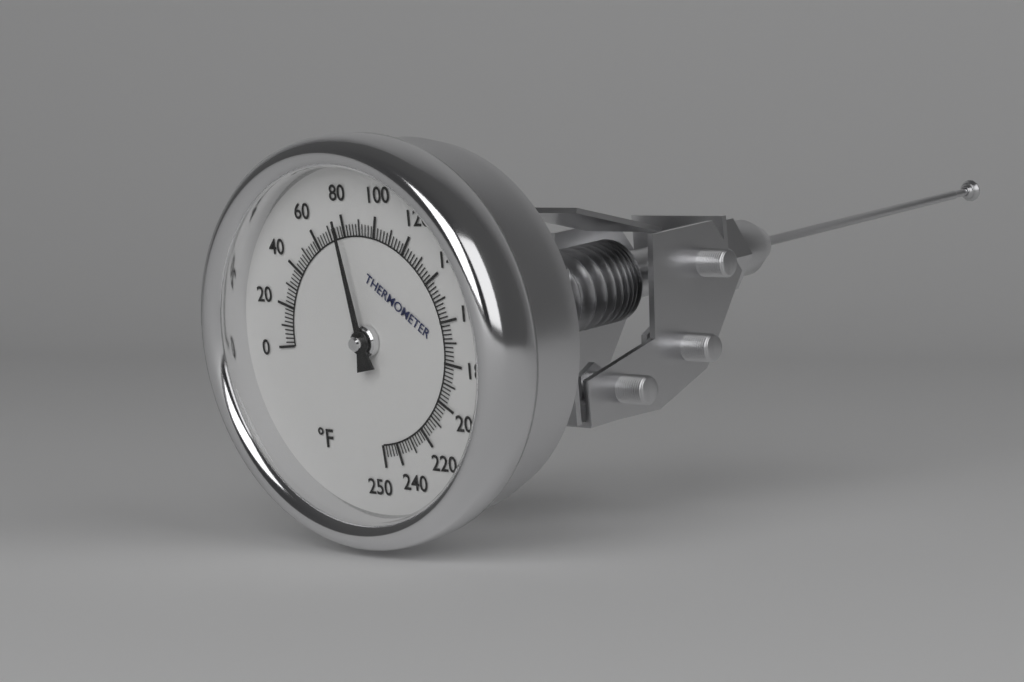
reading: 78 °F
